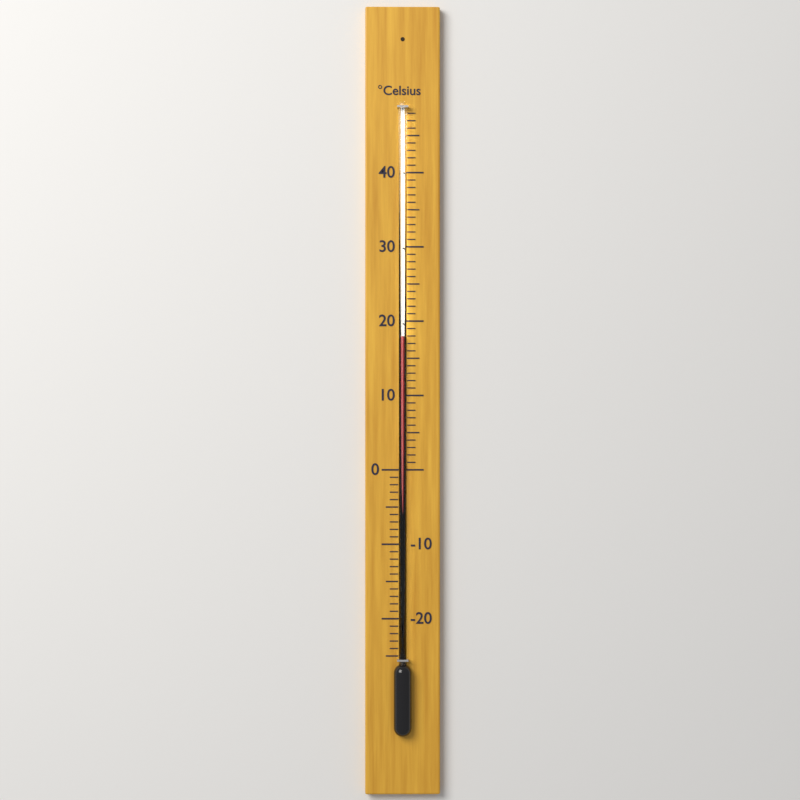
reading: 18 °C
